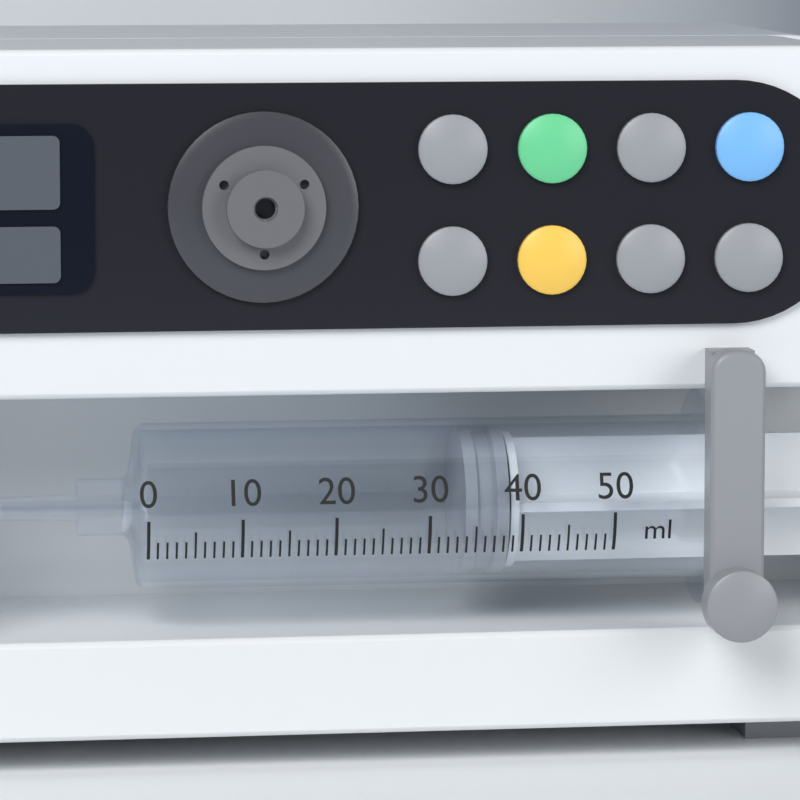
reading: 34 ml
